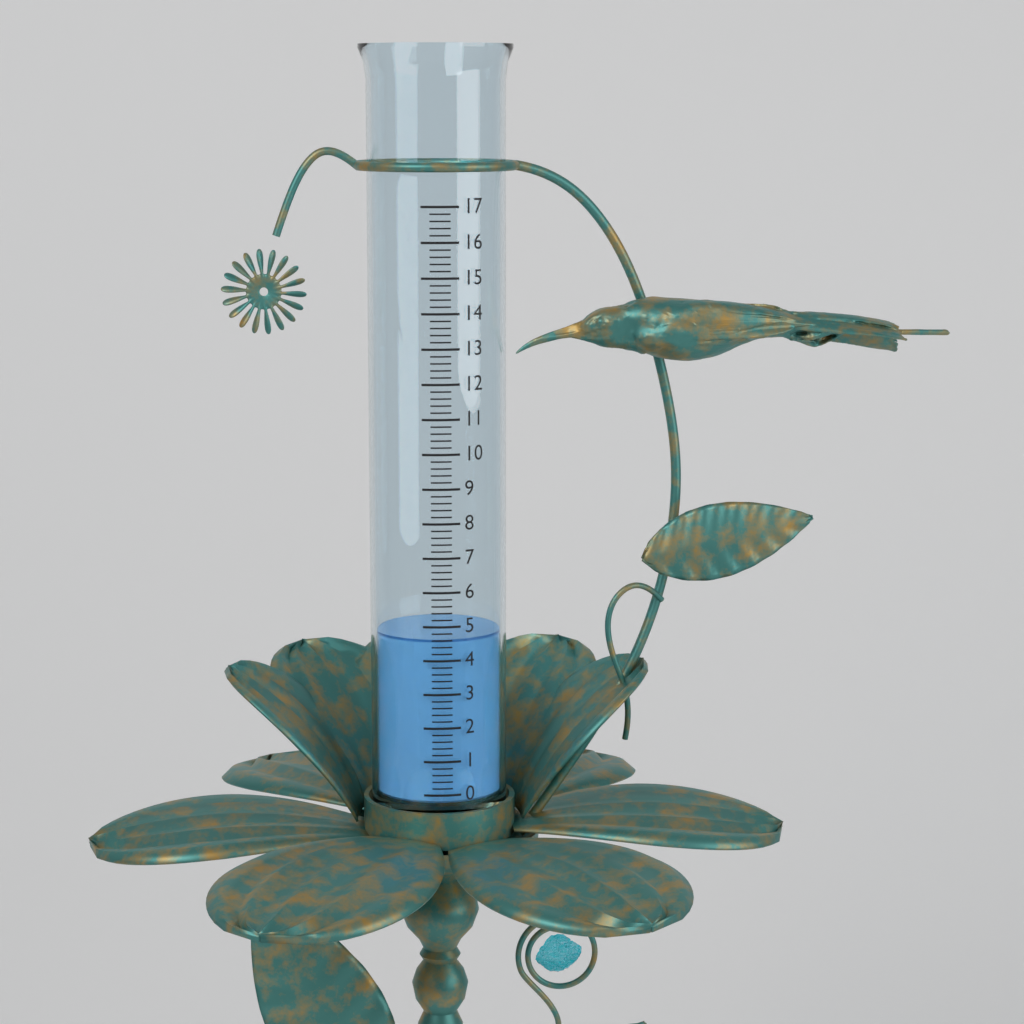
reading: 4.6 (no unit)
